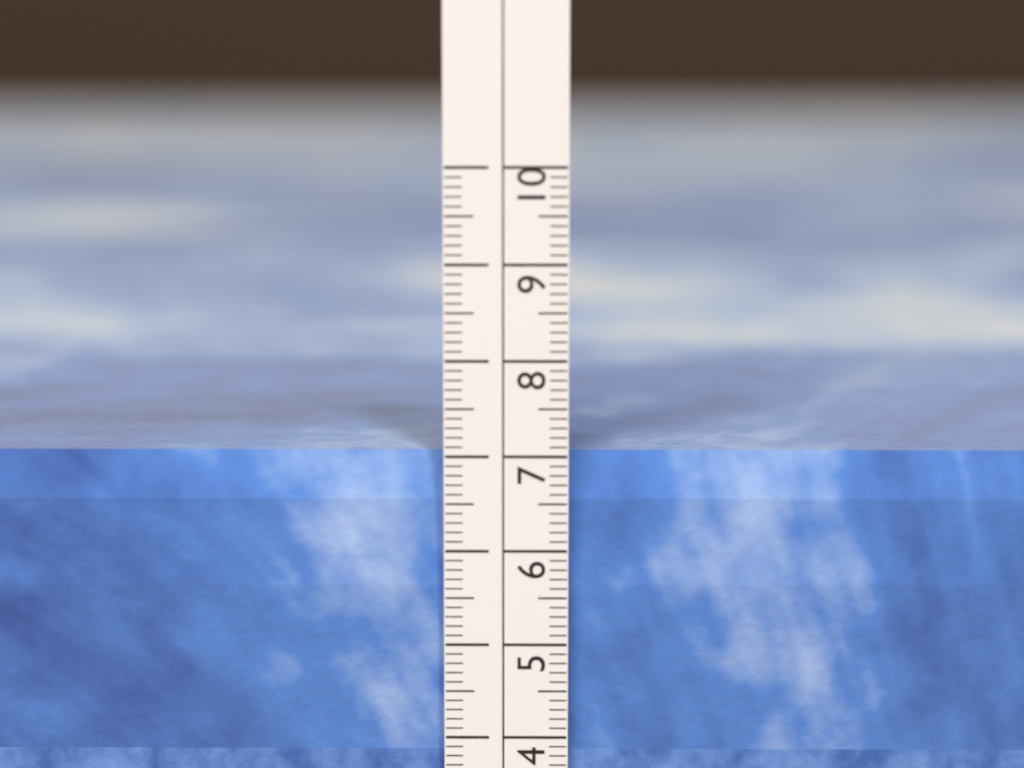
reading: 7.0 cm
